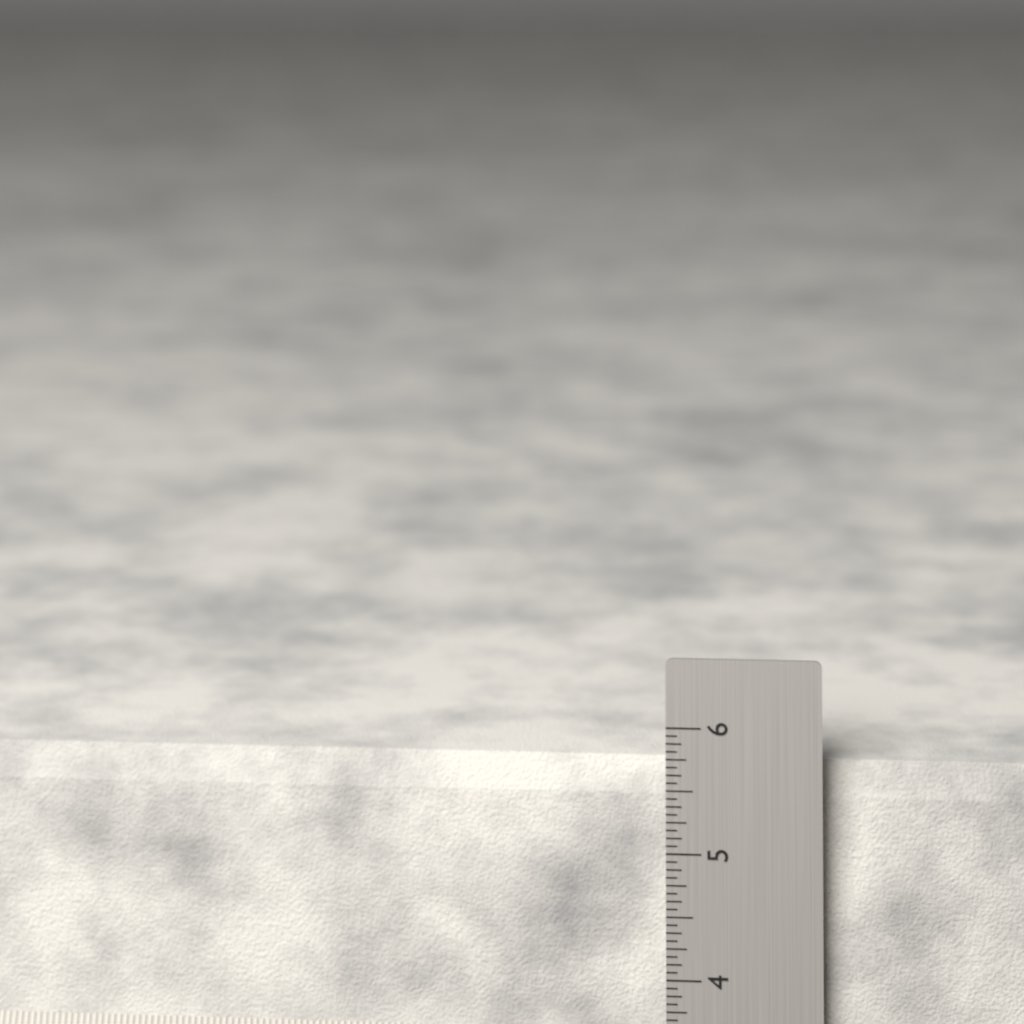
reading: 5.6875 in
